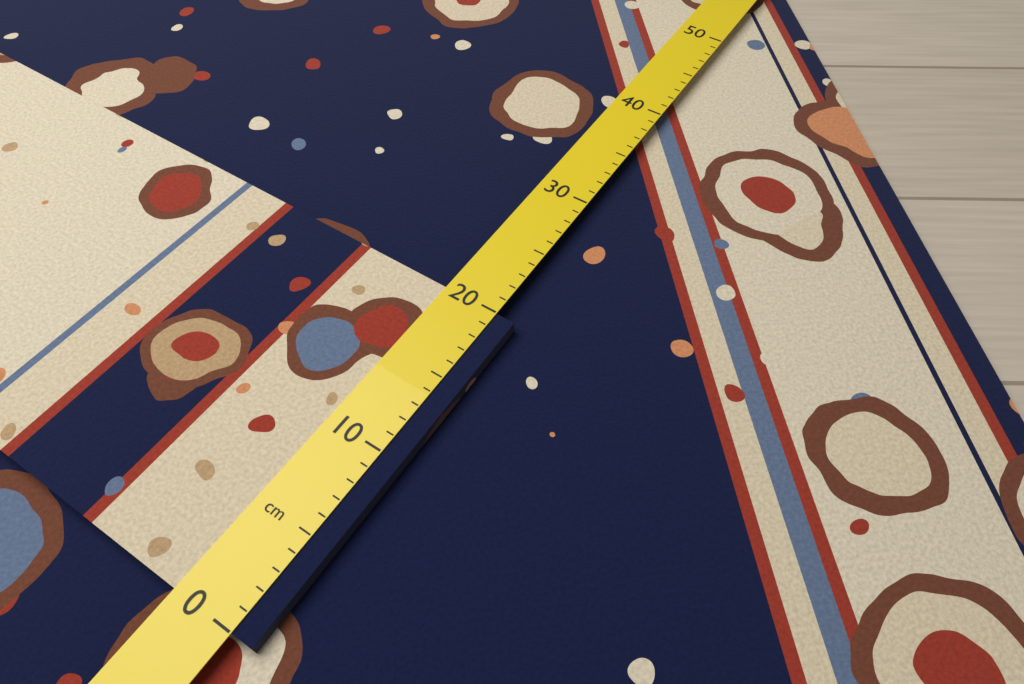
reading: 20 cm
